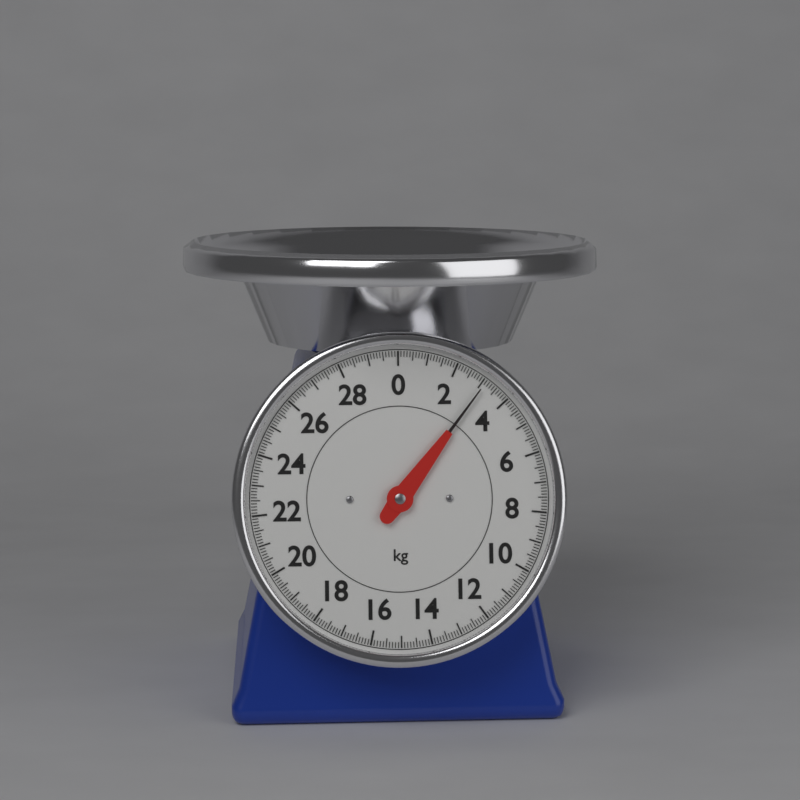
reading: 3.1 kg
